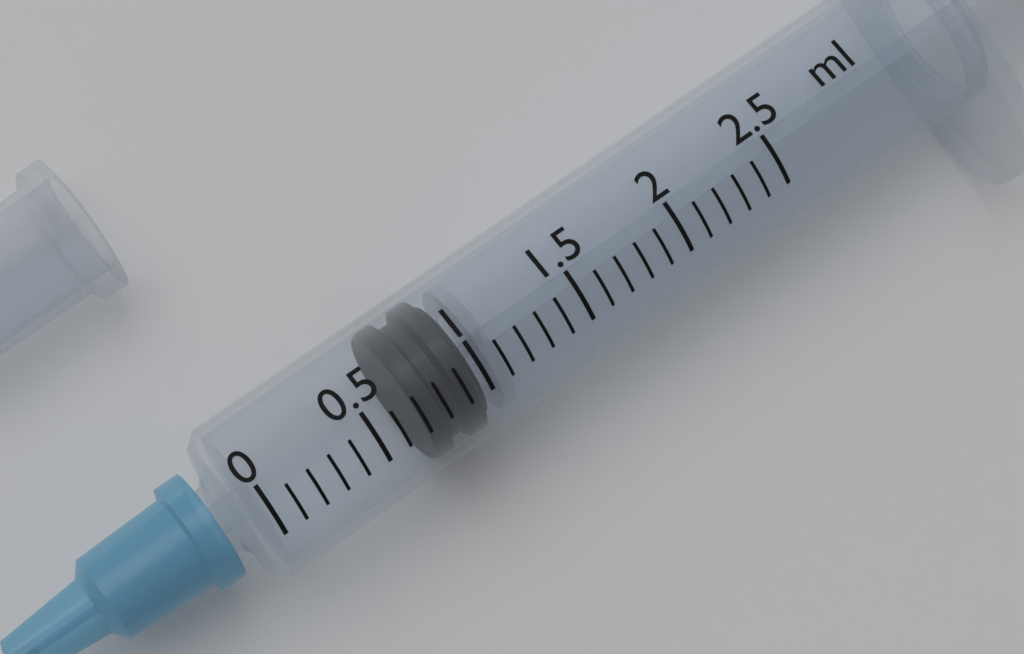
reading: 0.7 ml
